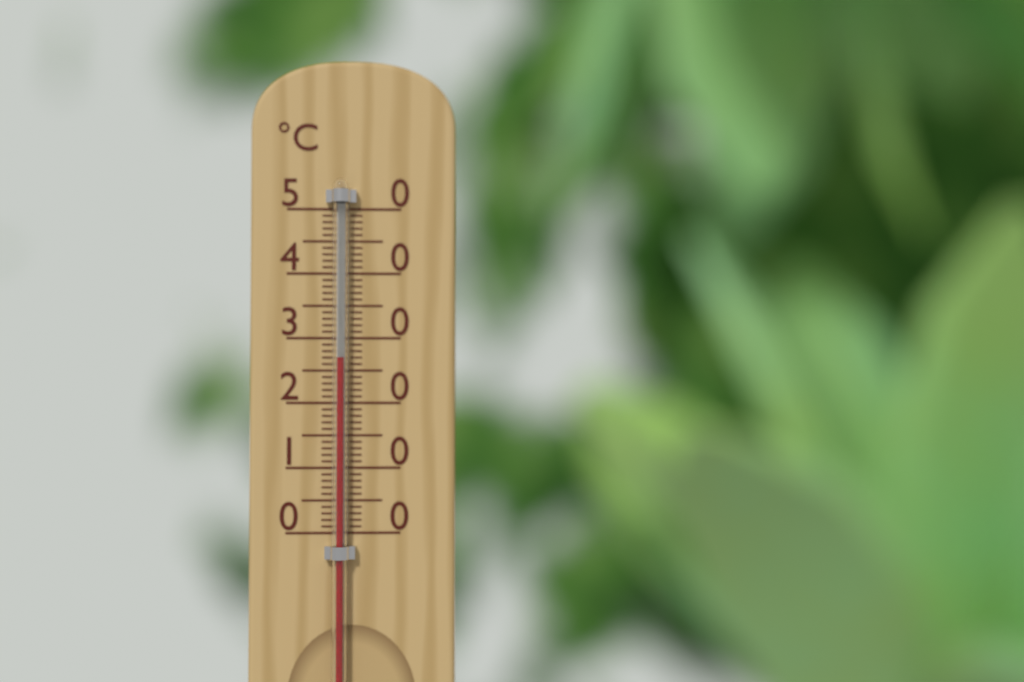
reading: 27 °C
